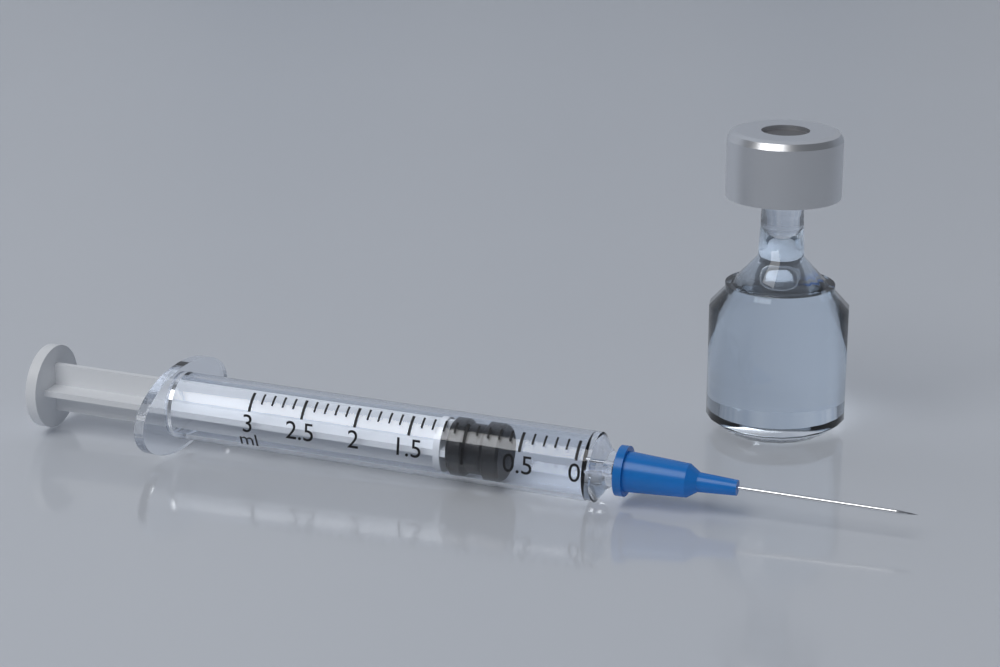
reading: 0.7 ml
